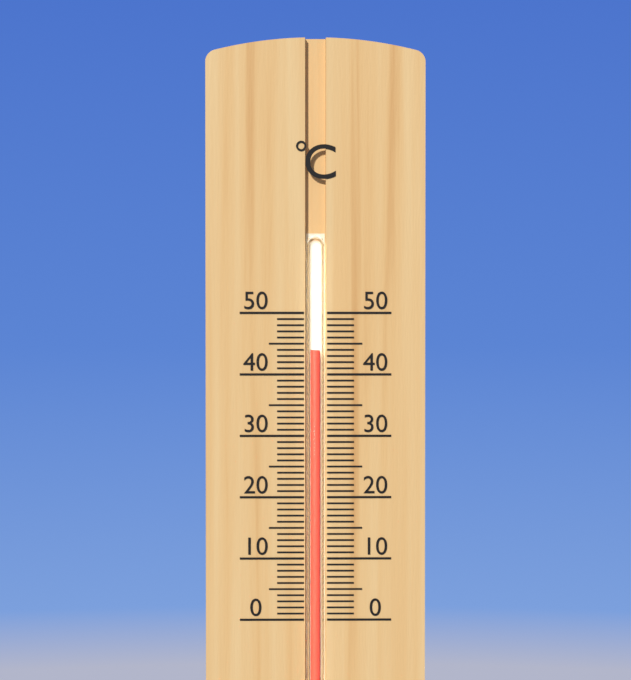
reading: 44 °C
